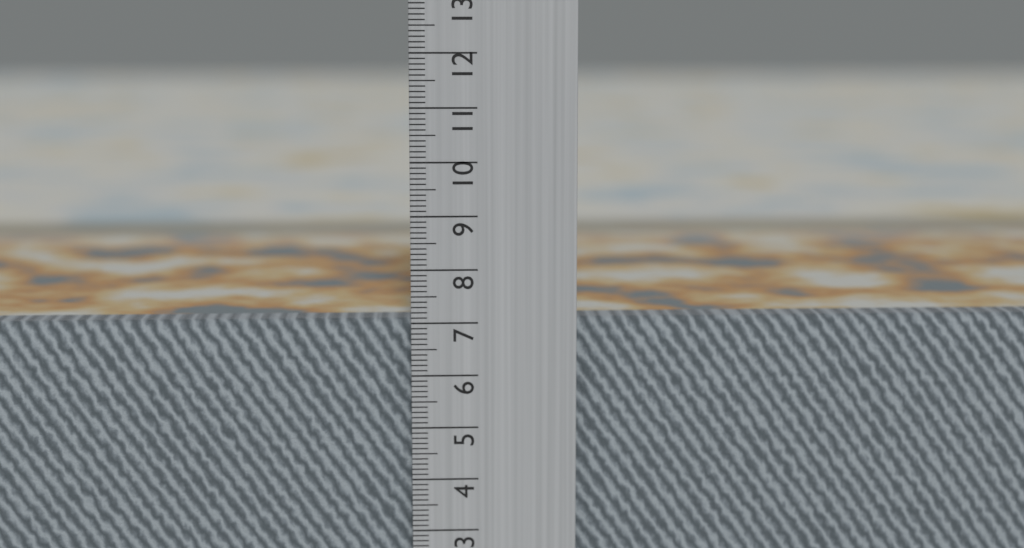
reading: 7.0 cm
